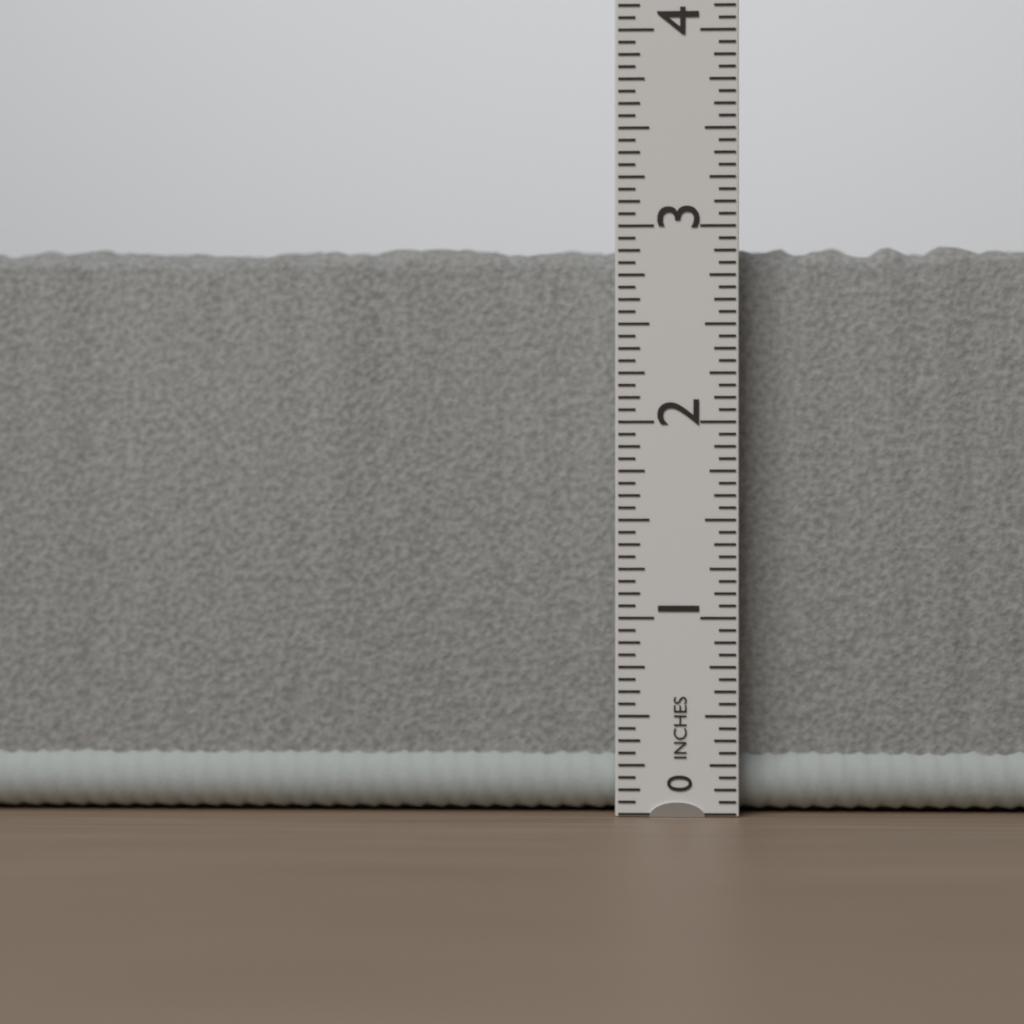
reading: 2.9375 in
